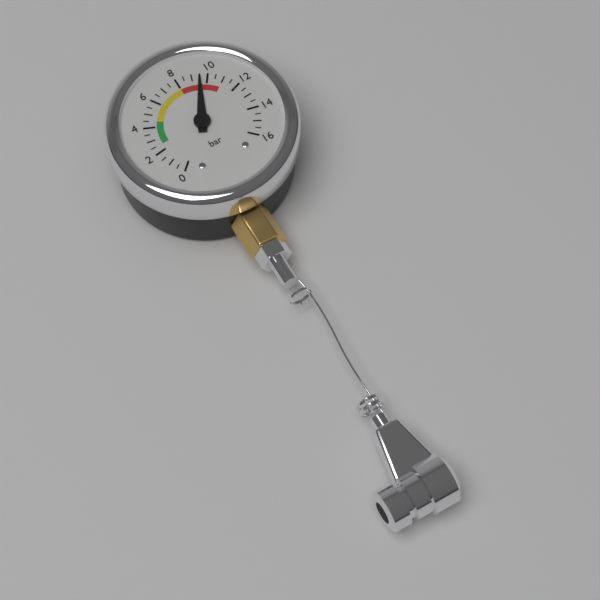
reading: 9.5 bar
